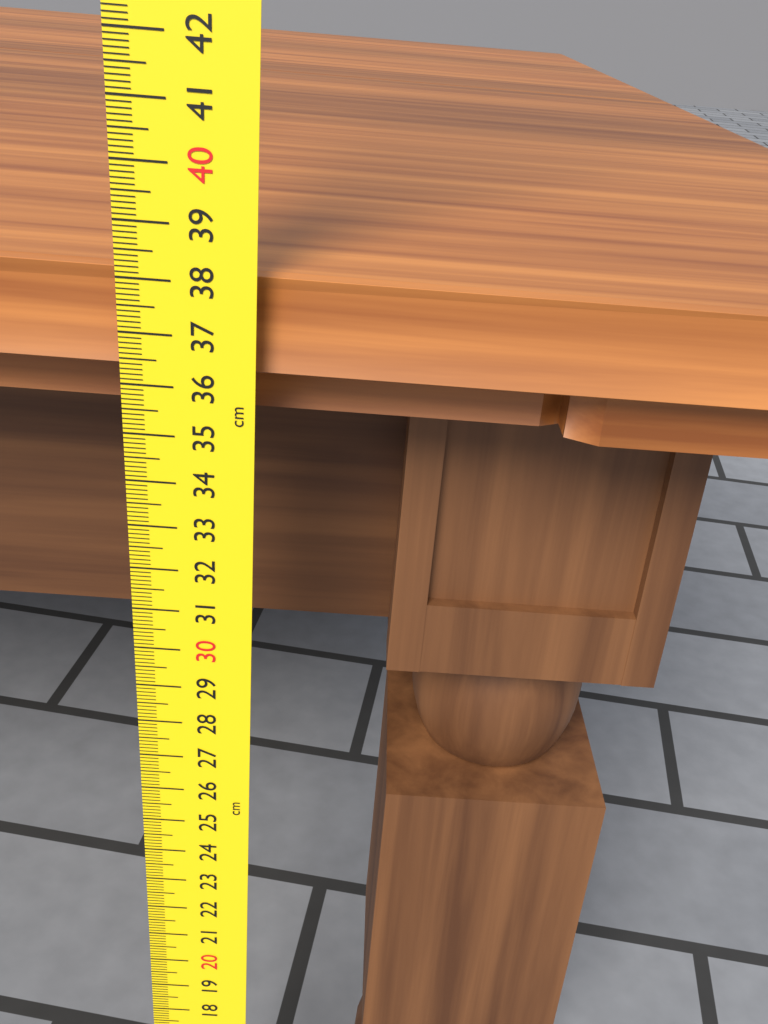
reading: 38.1 cm
